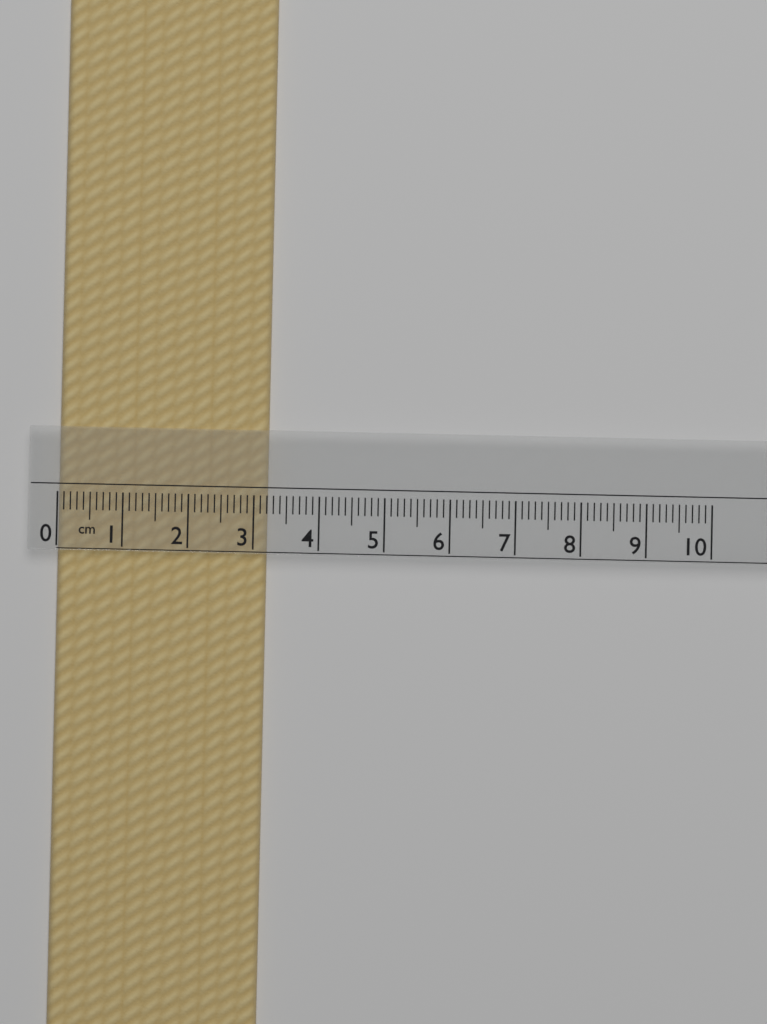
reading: 3.2 cm
